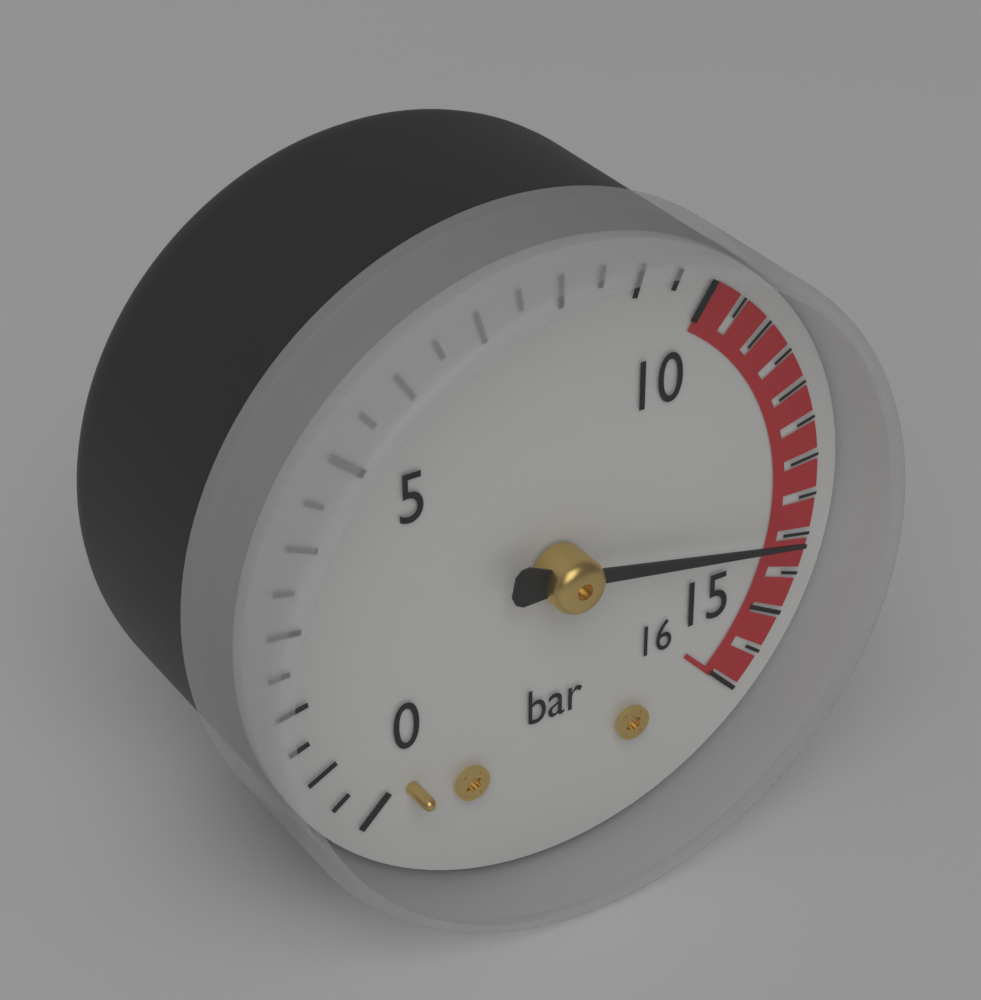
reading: 14.0 bar
